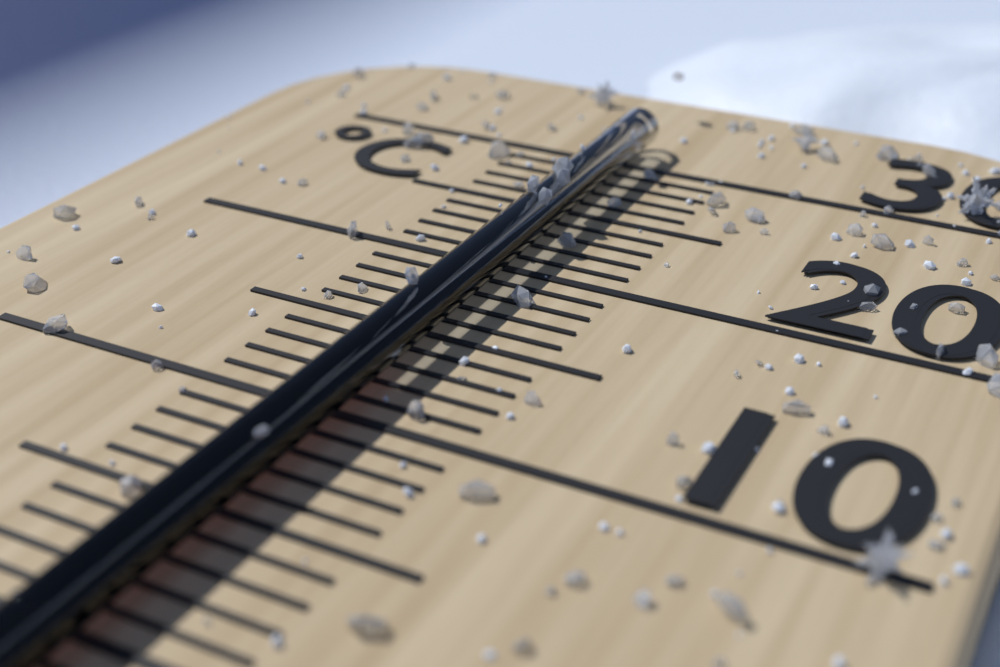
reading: 12 °C
